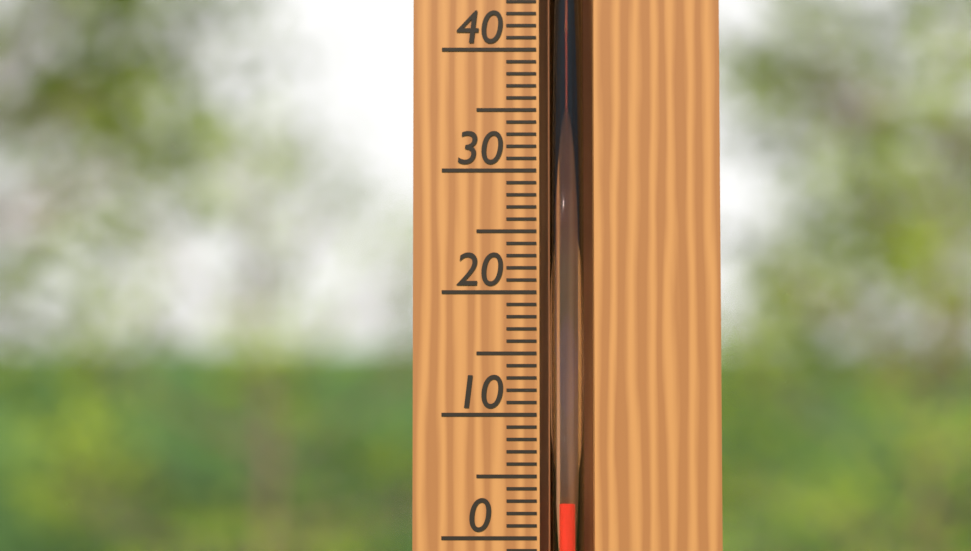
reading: 3 °C
